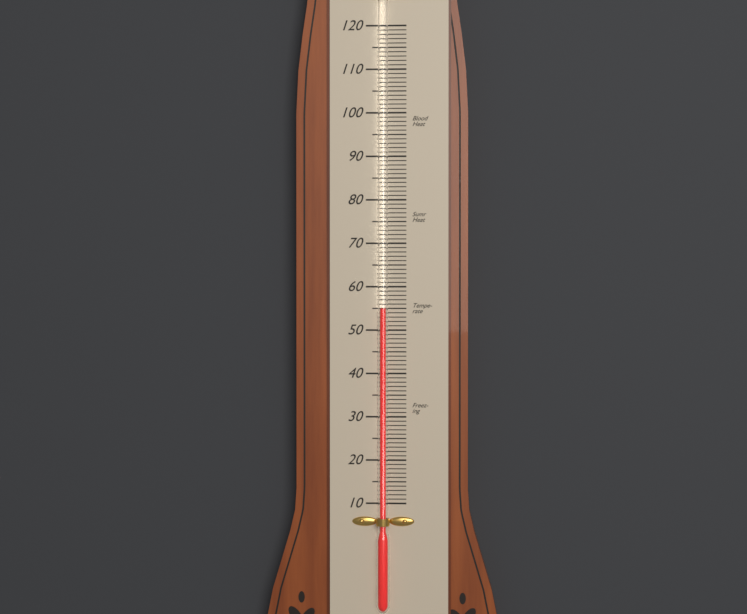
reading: 55 (no unit)
